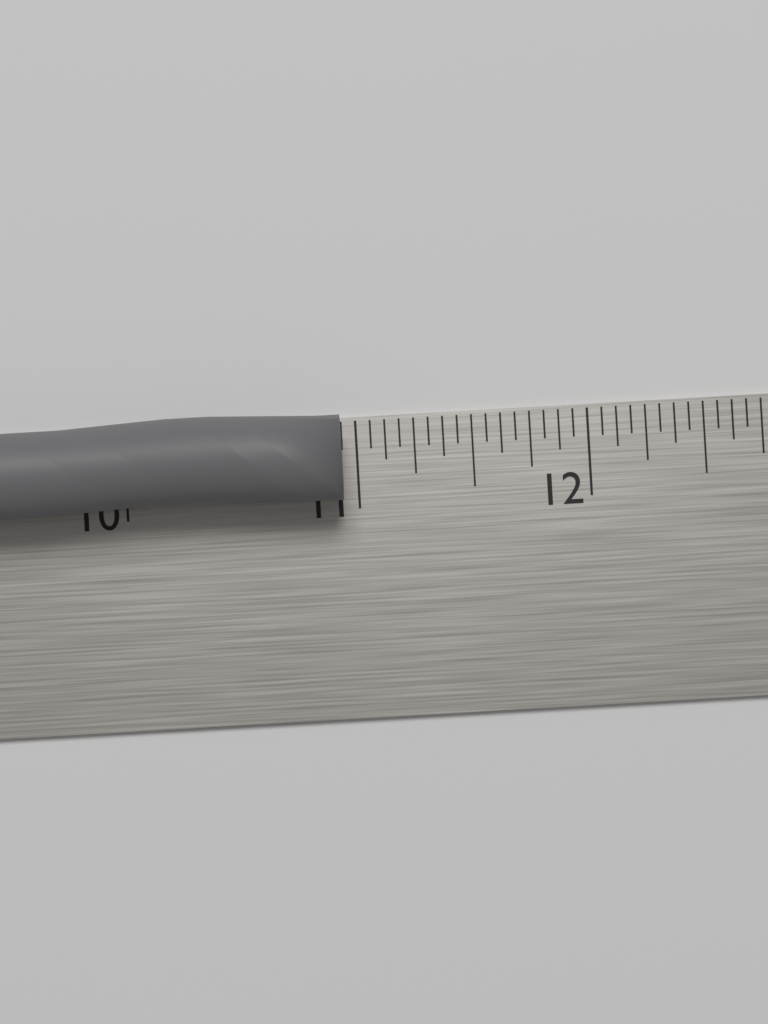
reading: 10.9375 in
